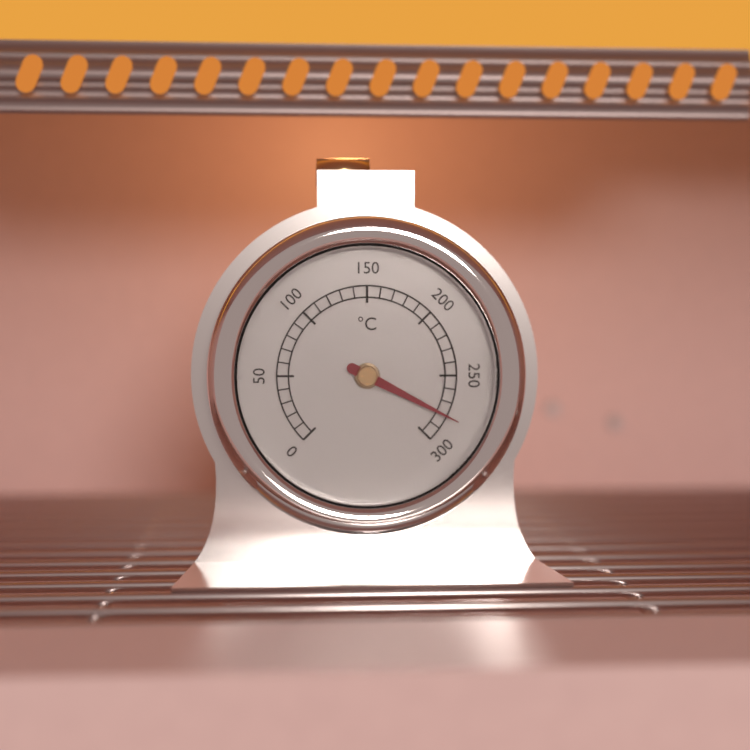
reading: 280 °C
